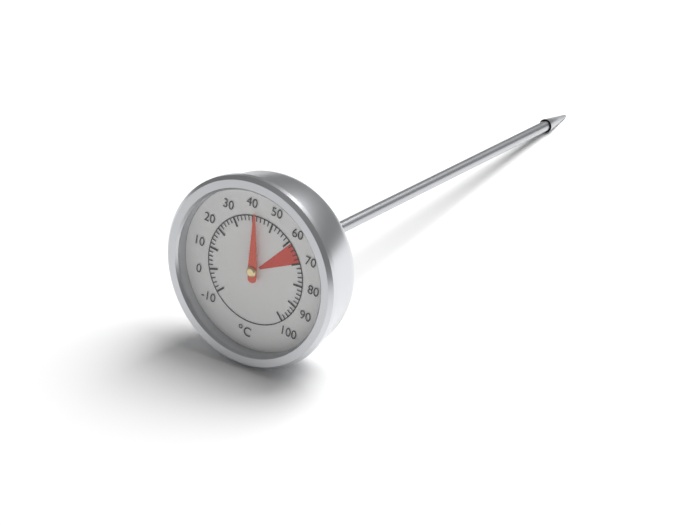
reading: 42 °C
